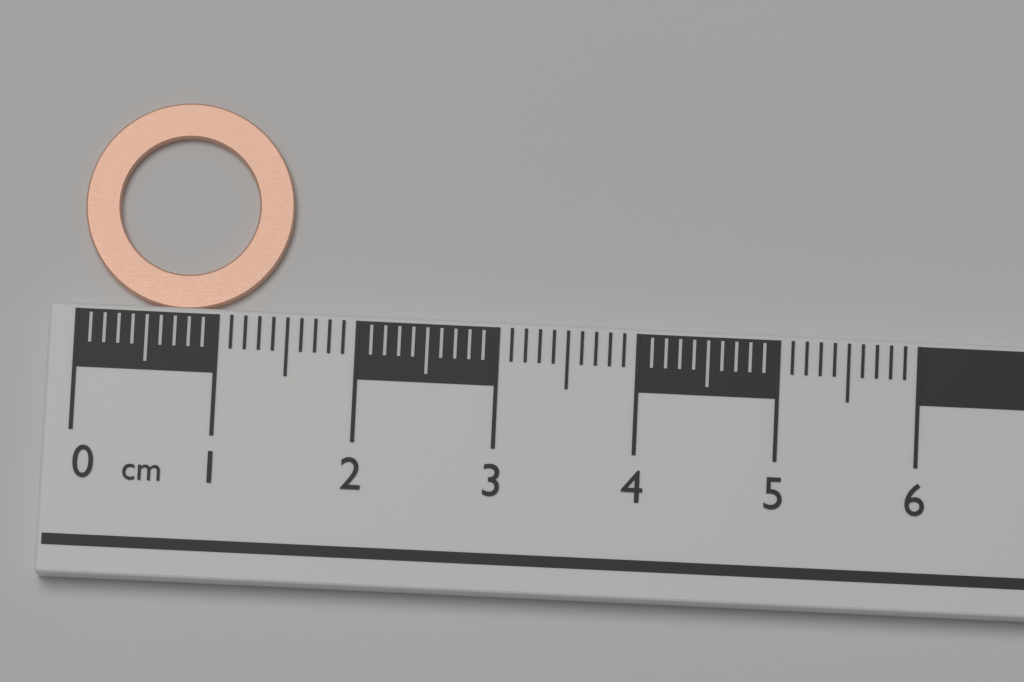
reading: 1.5 cm
